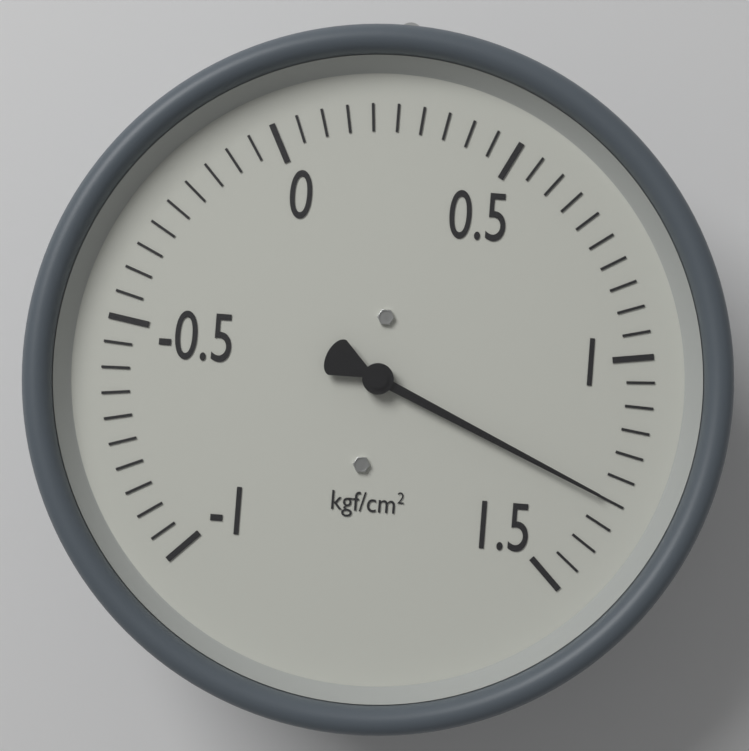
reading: 1.30 kgf/cm²
